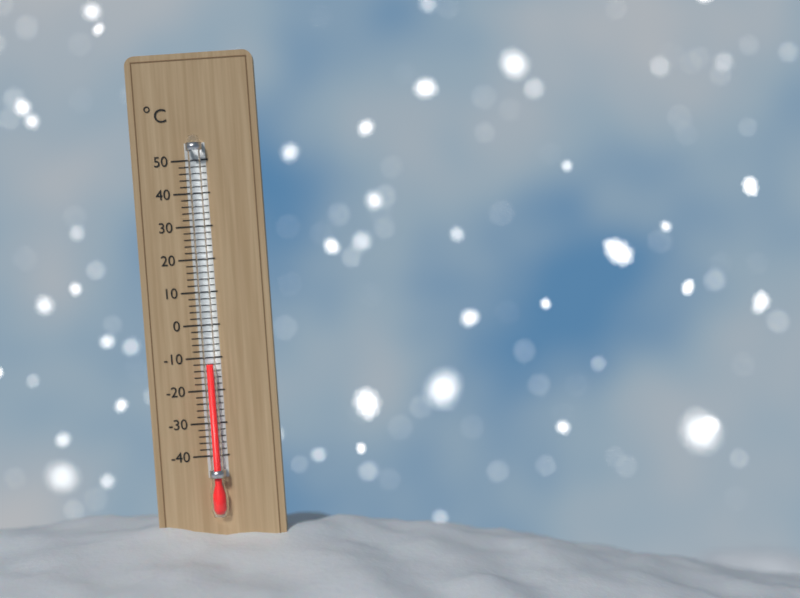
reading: -12 °C
